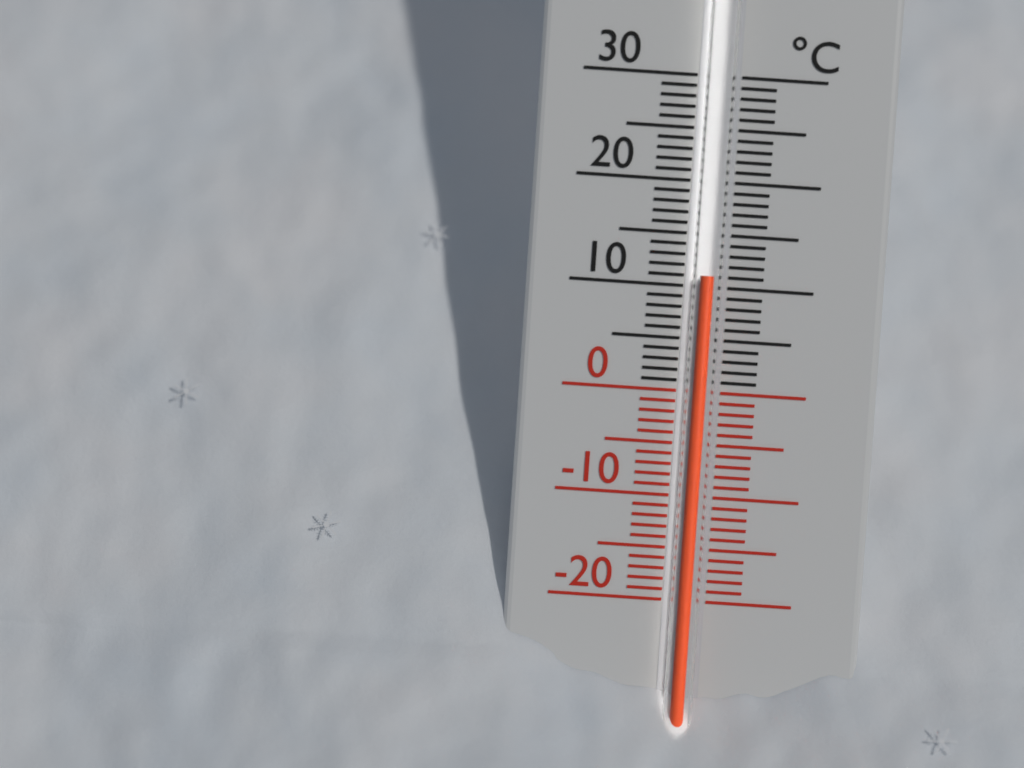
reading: 11 °C
